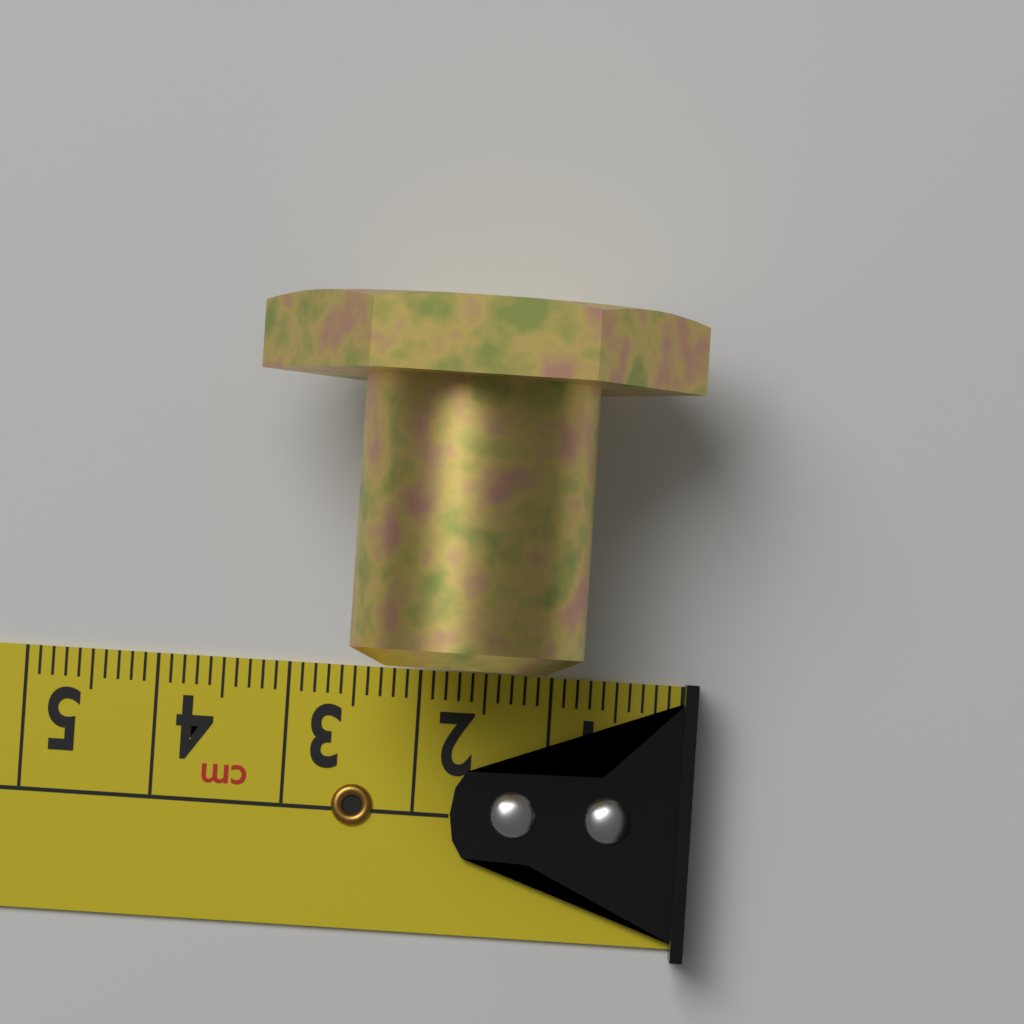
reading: 3.3 cm
